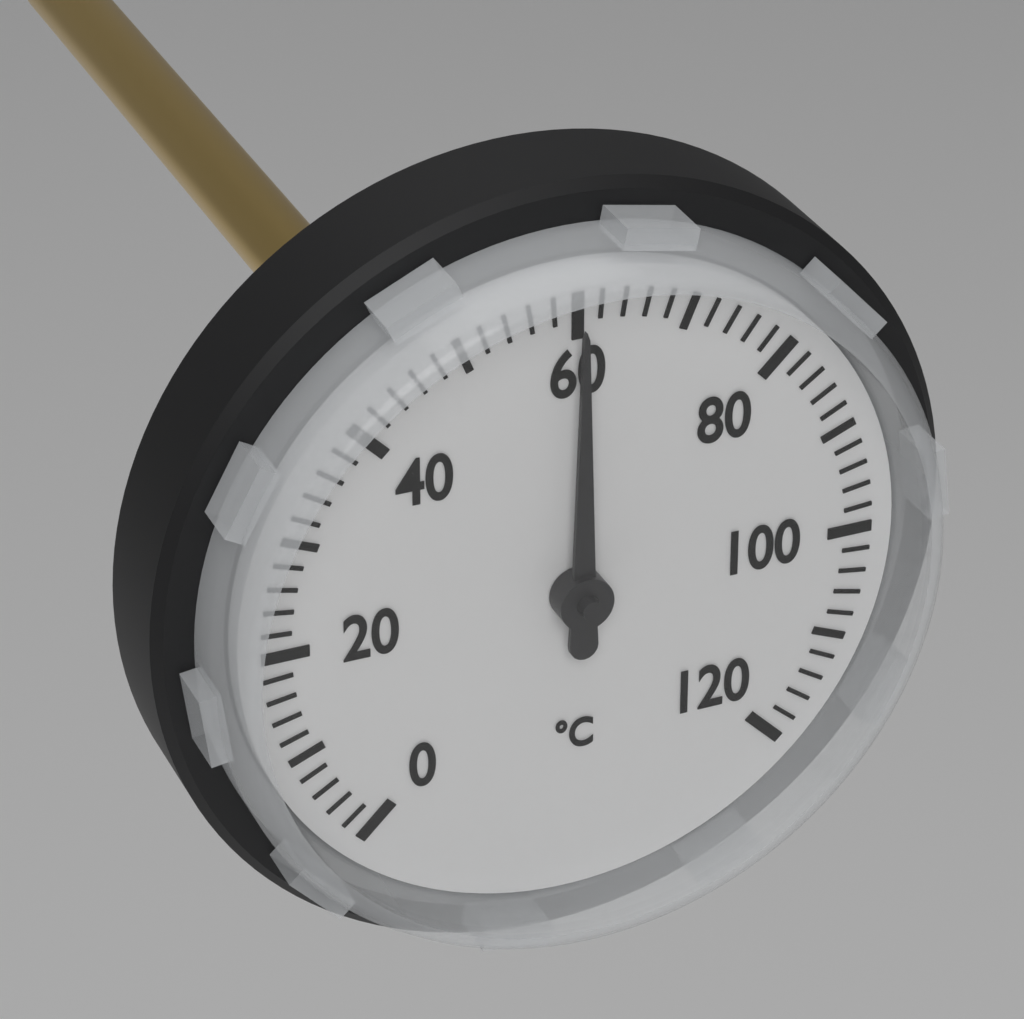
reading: 60 °C
